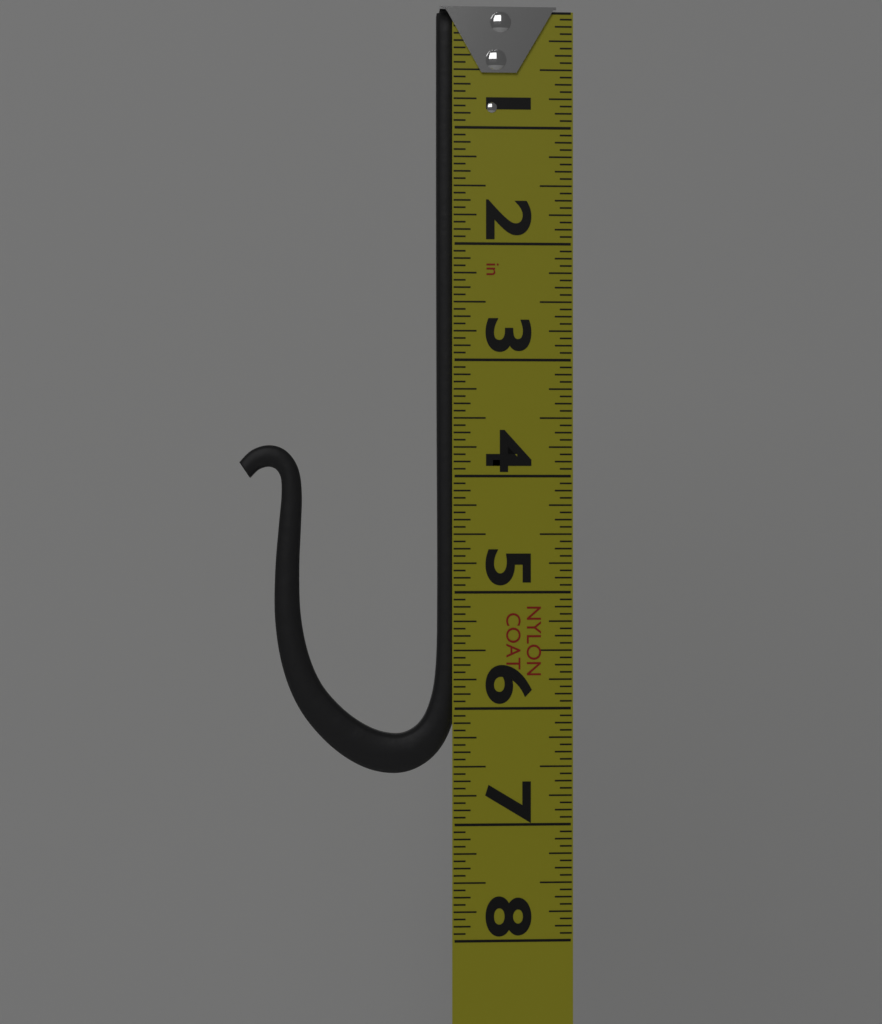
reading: 6.5625 in
